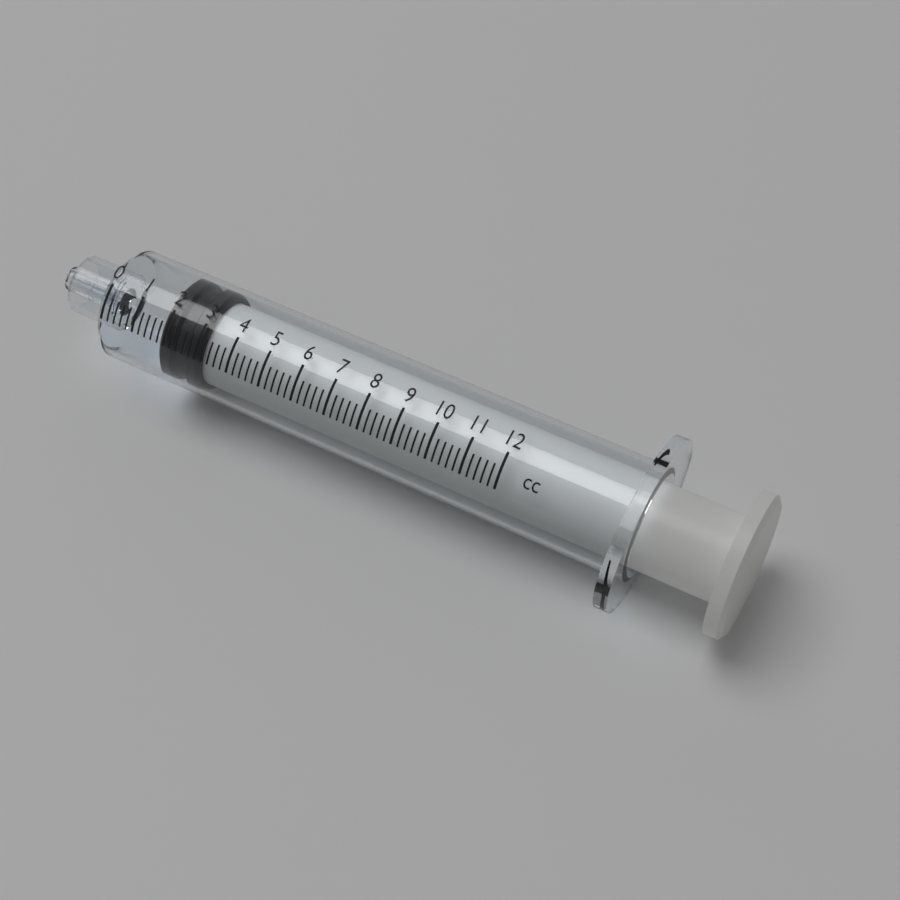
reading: 1.8 cc
